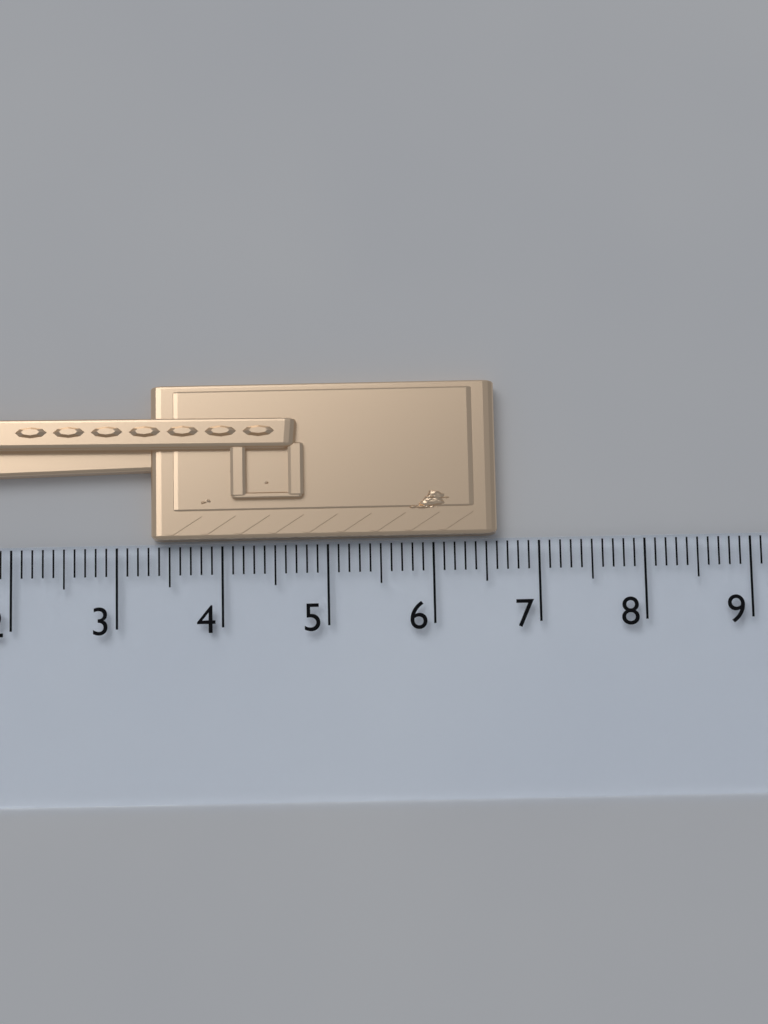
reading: 6.6 cm
